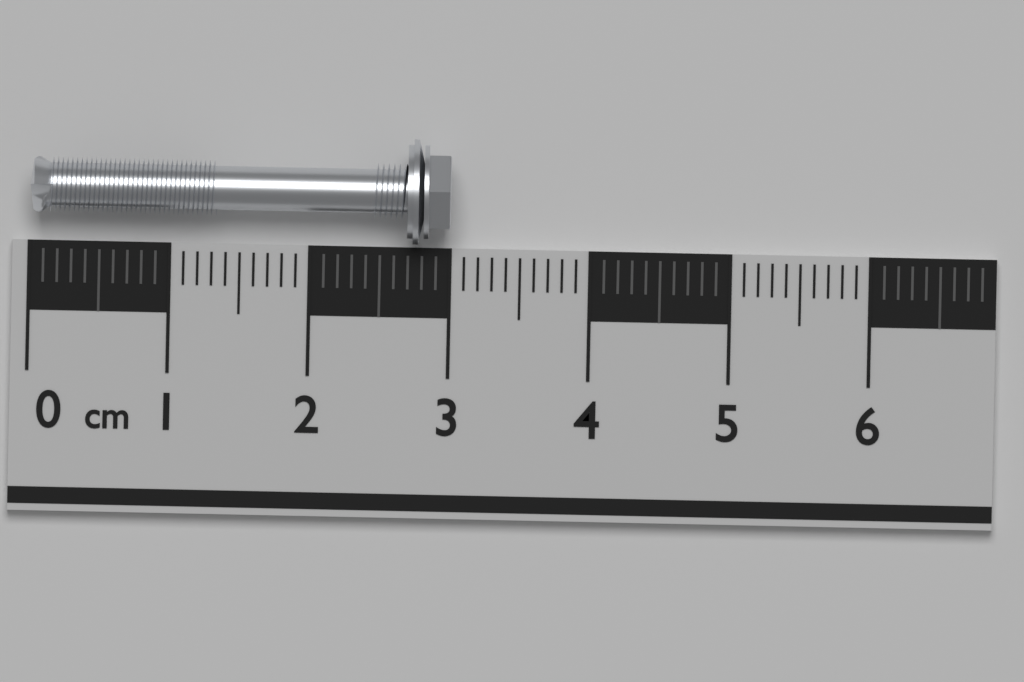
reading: 3.0 cm
